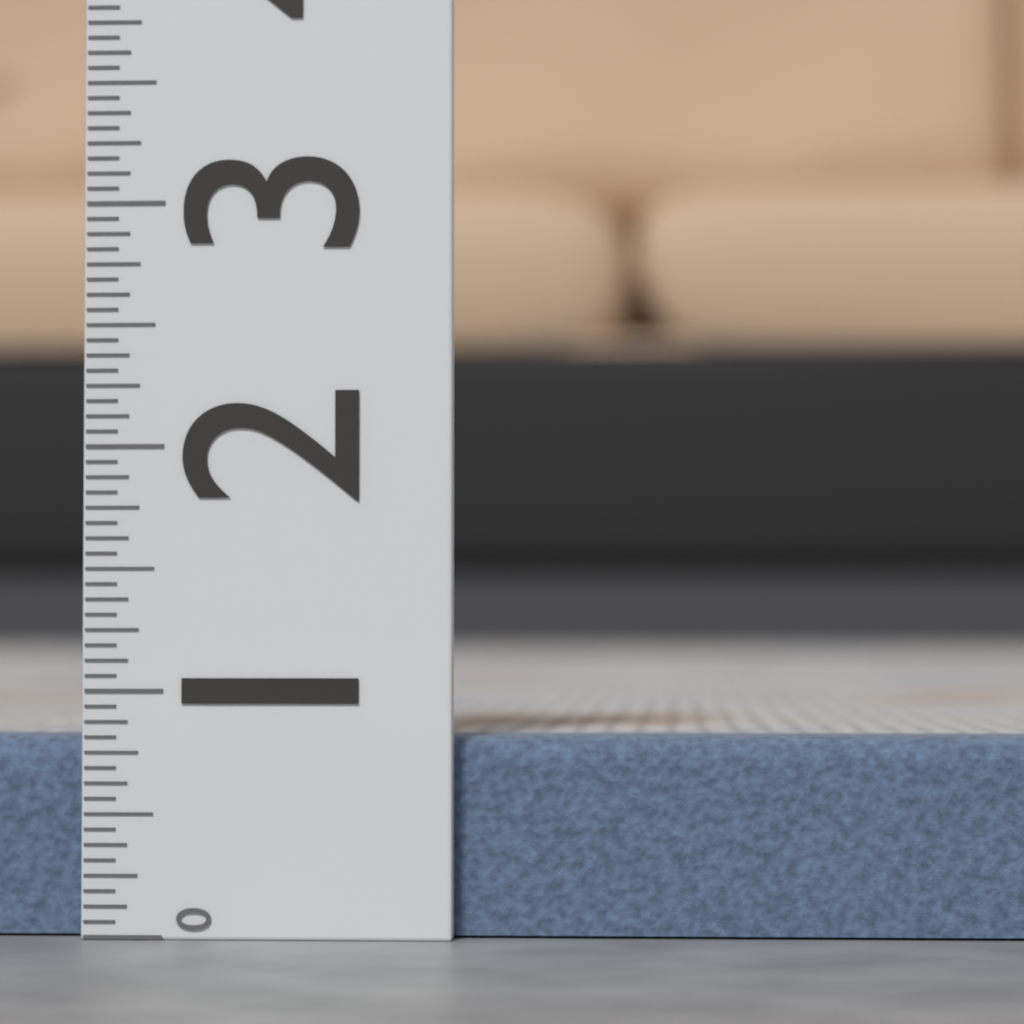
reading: 0.8125 (no unit)
